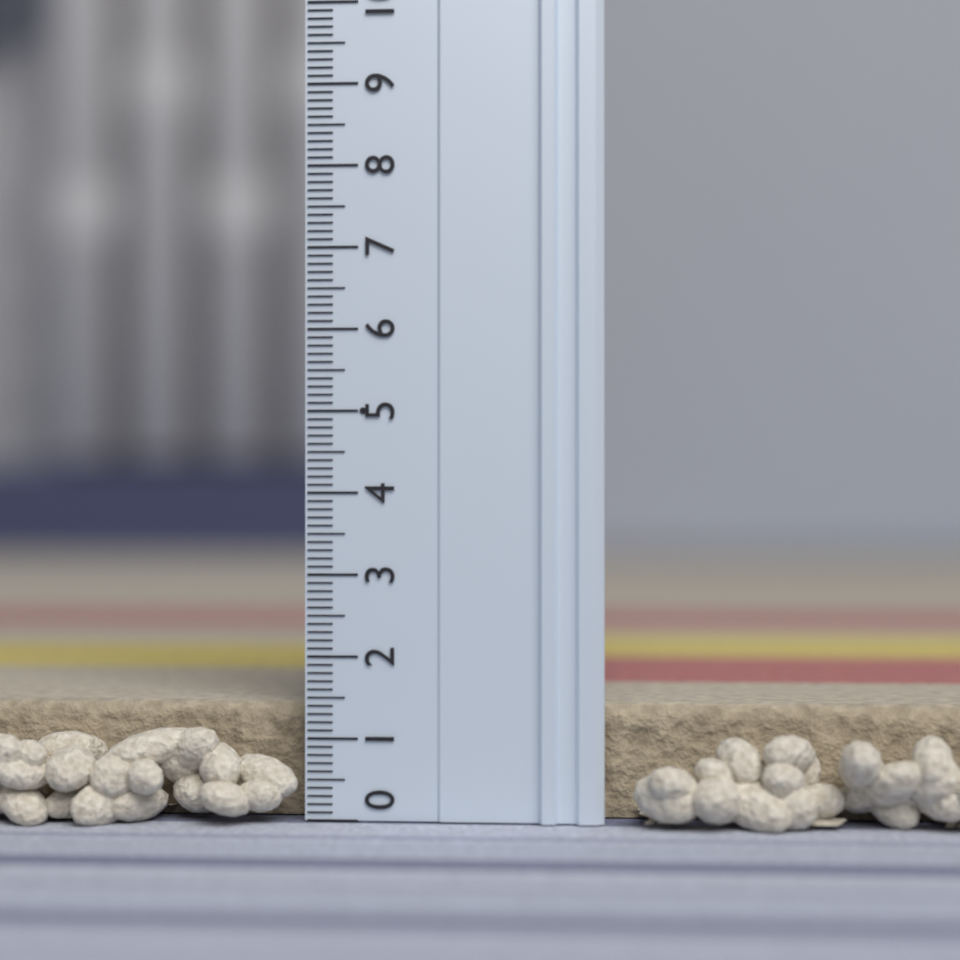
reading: 1.4 (no unit)
